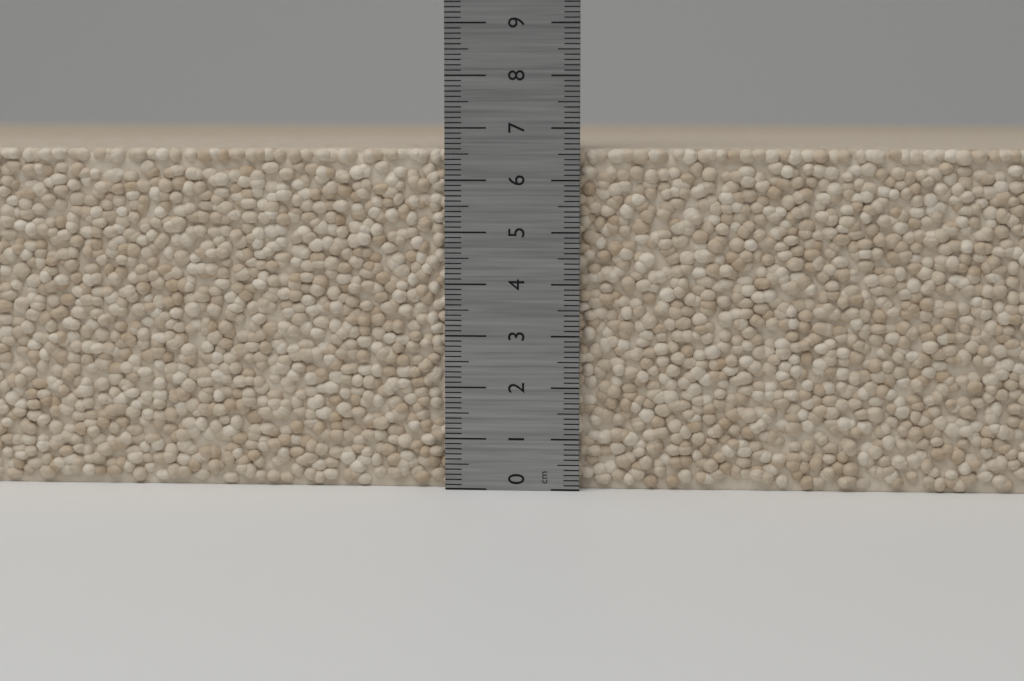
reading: 6.6 cm
